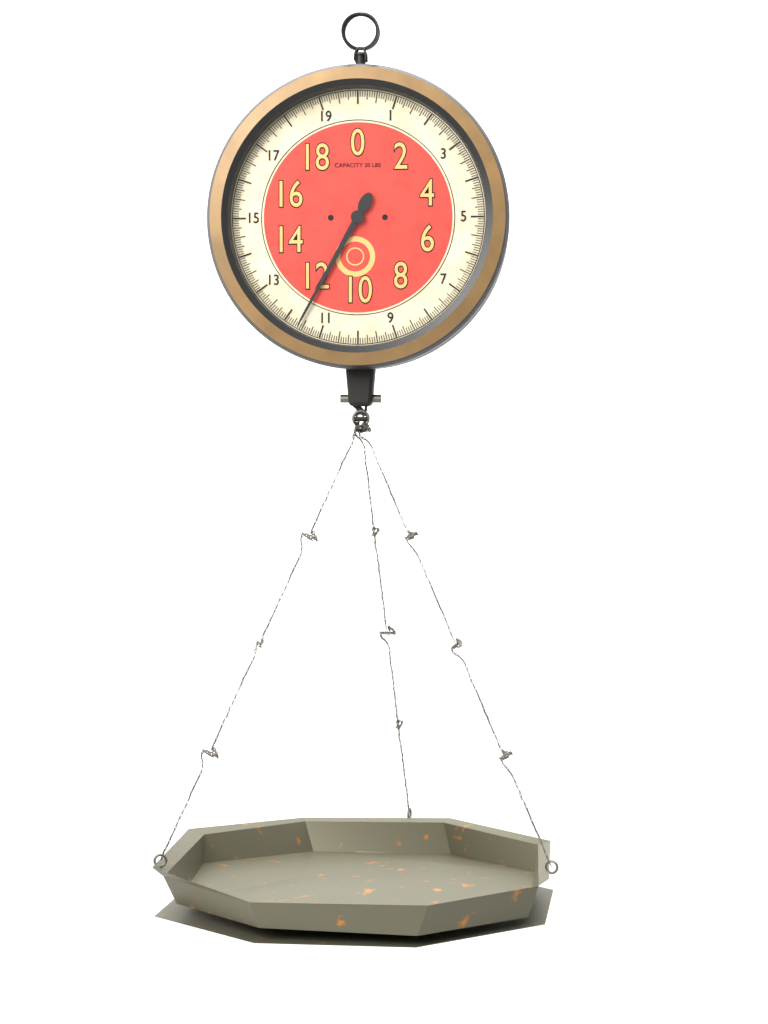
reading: 11.6250 lbs
